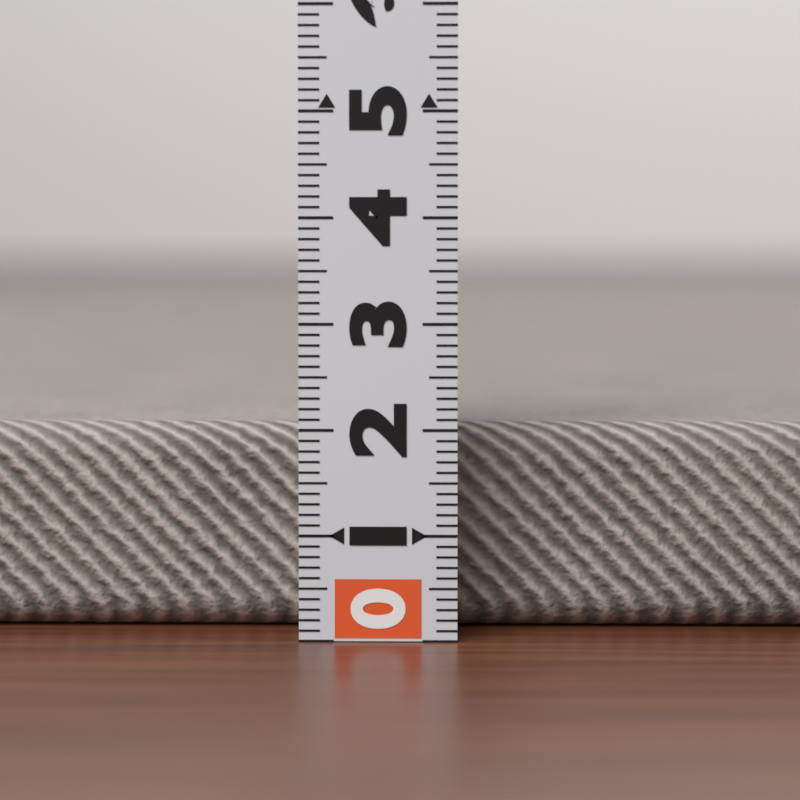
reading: 2.0 (no unit)
